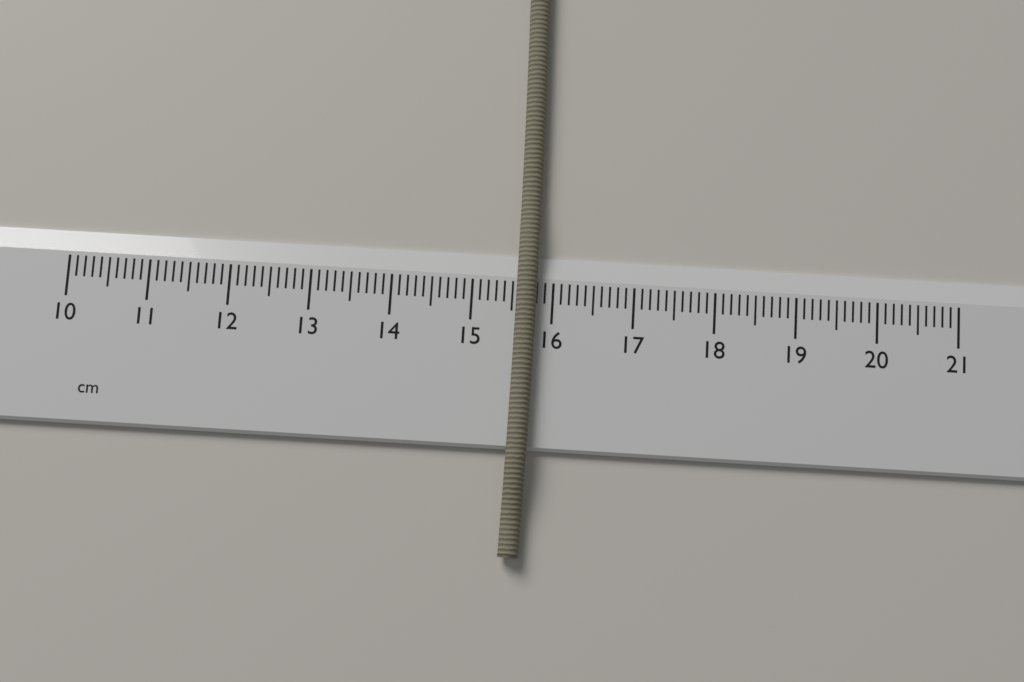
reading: 15.8 cm
